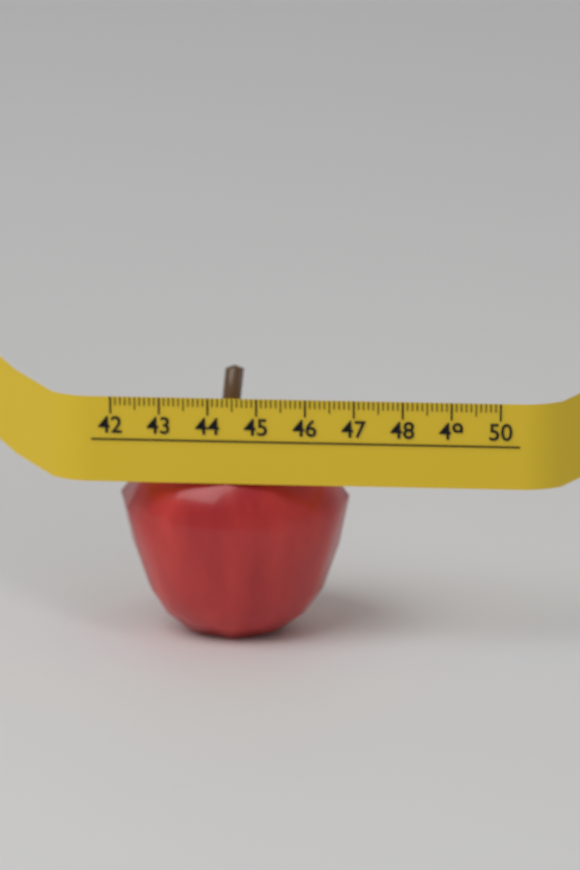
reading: 46.8 (no unit)
